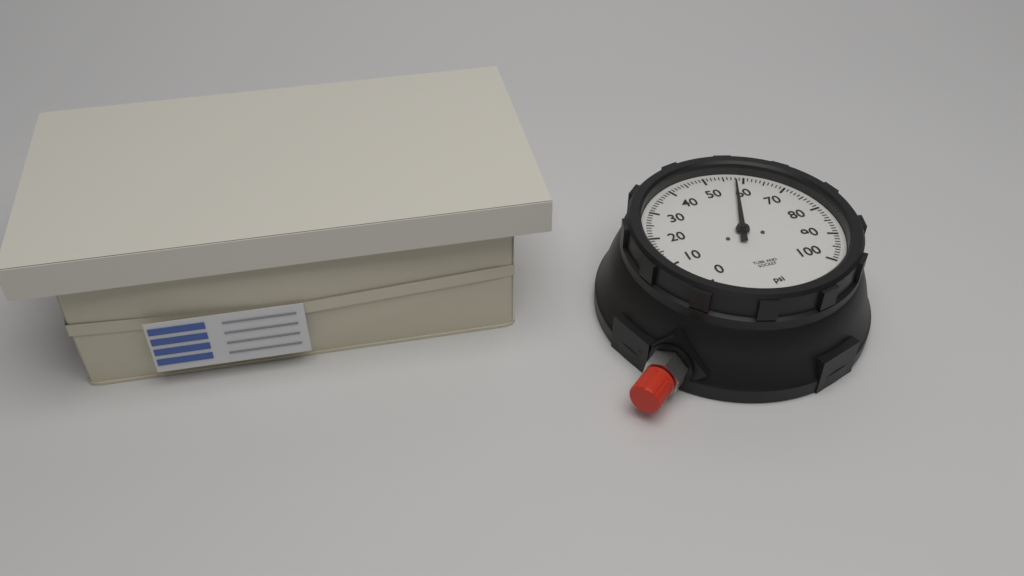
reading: 58 psi
